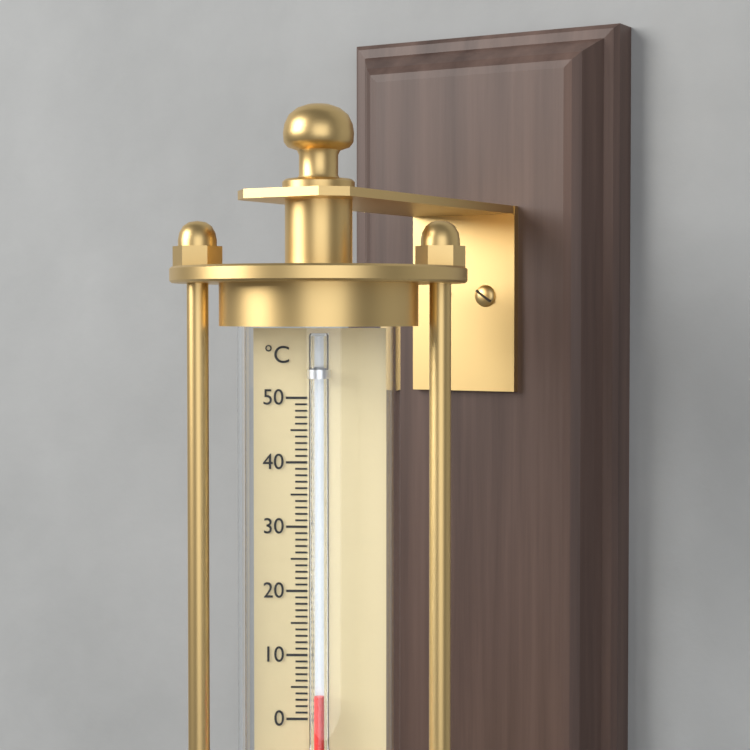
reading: 4 °C
